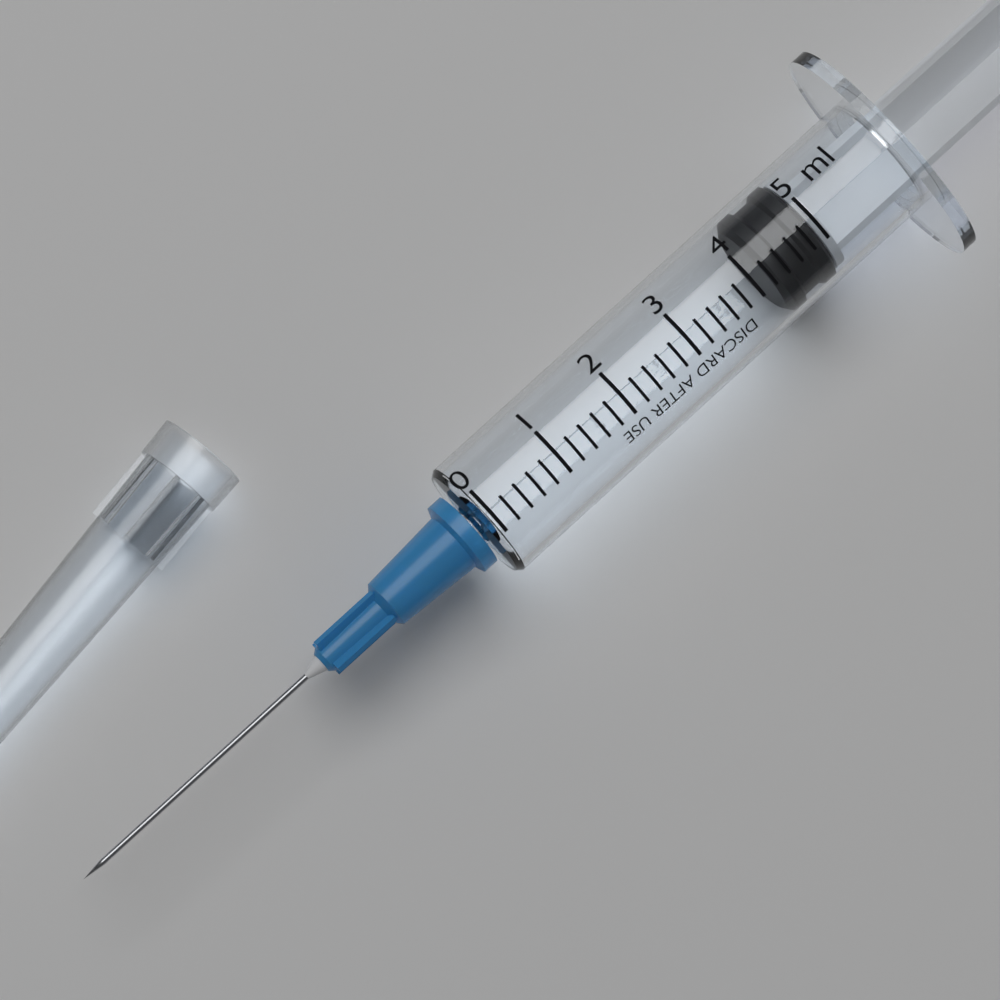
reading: 4.2 ml
